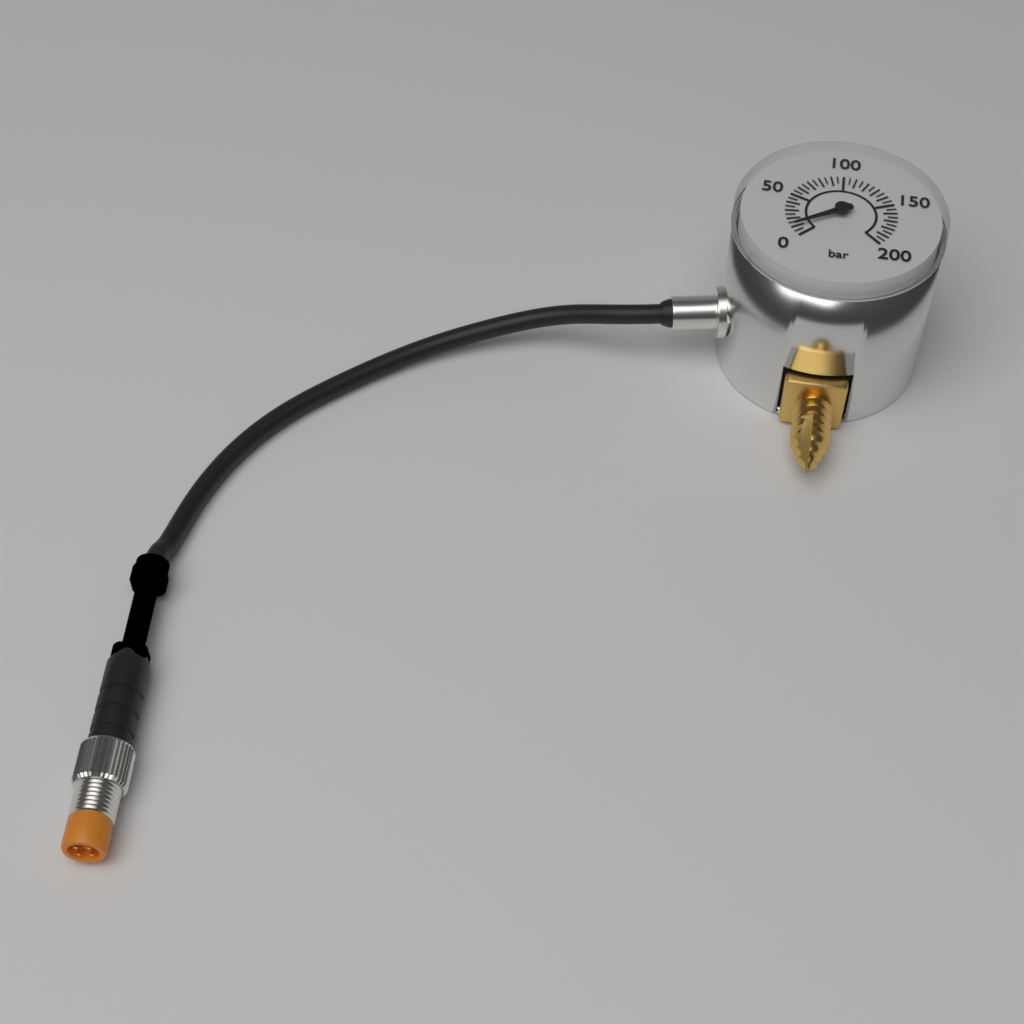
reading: 10 bar
